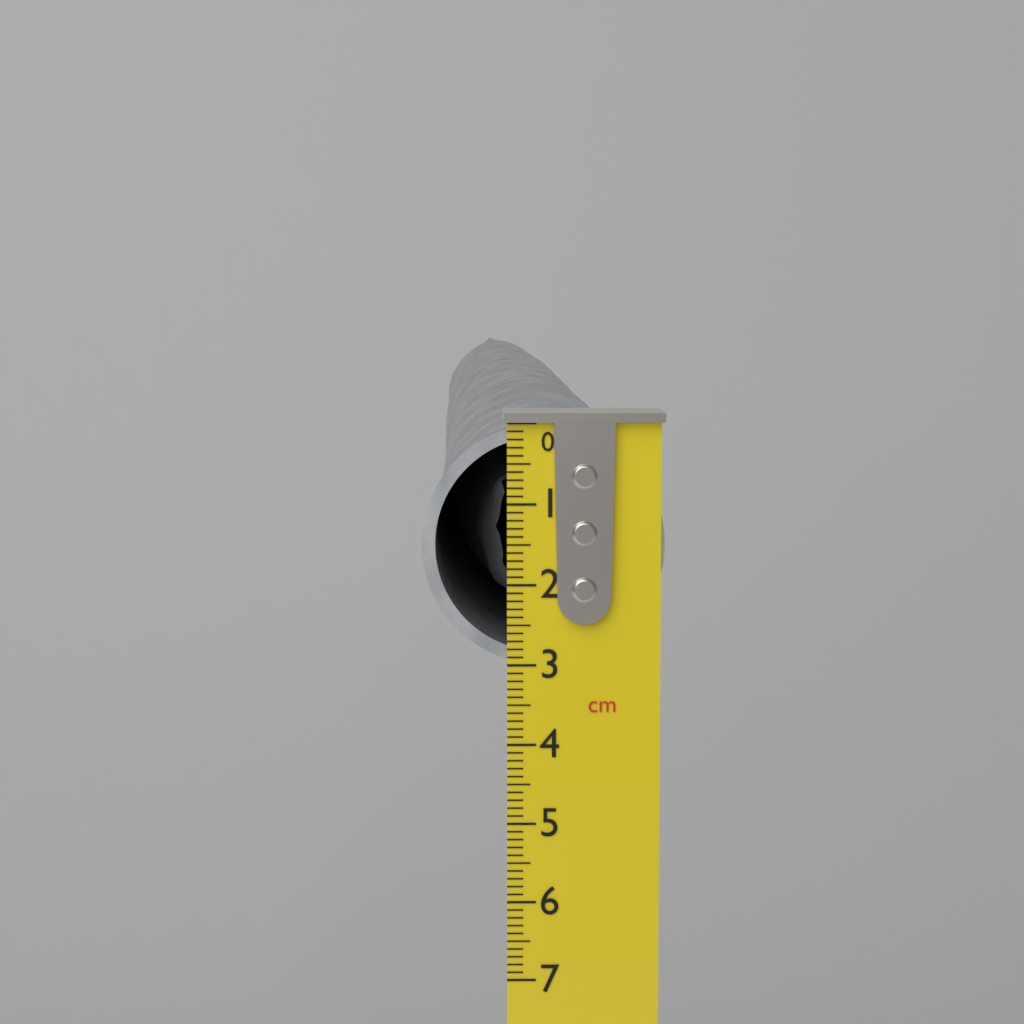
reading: 3.0 cm
